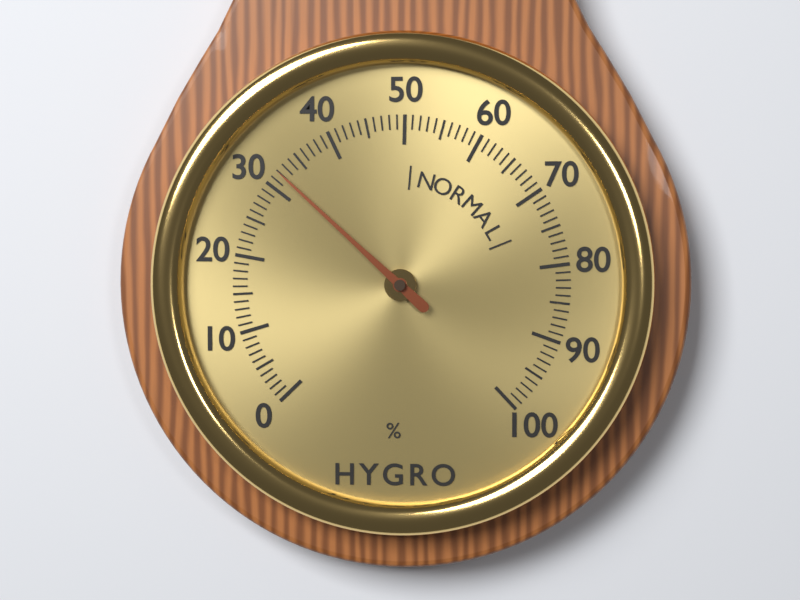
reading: 32 %
